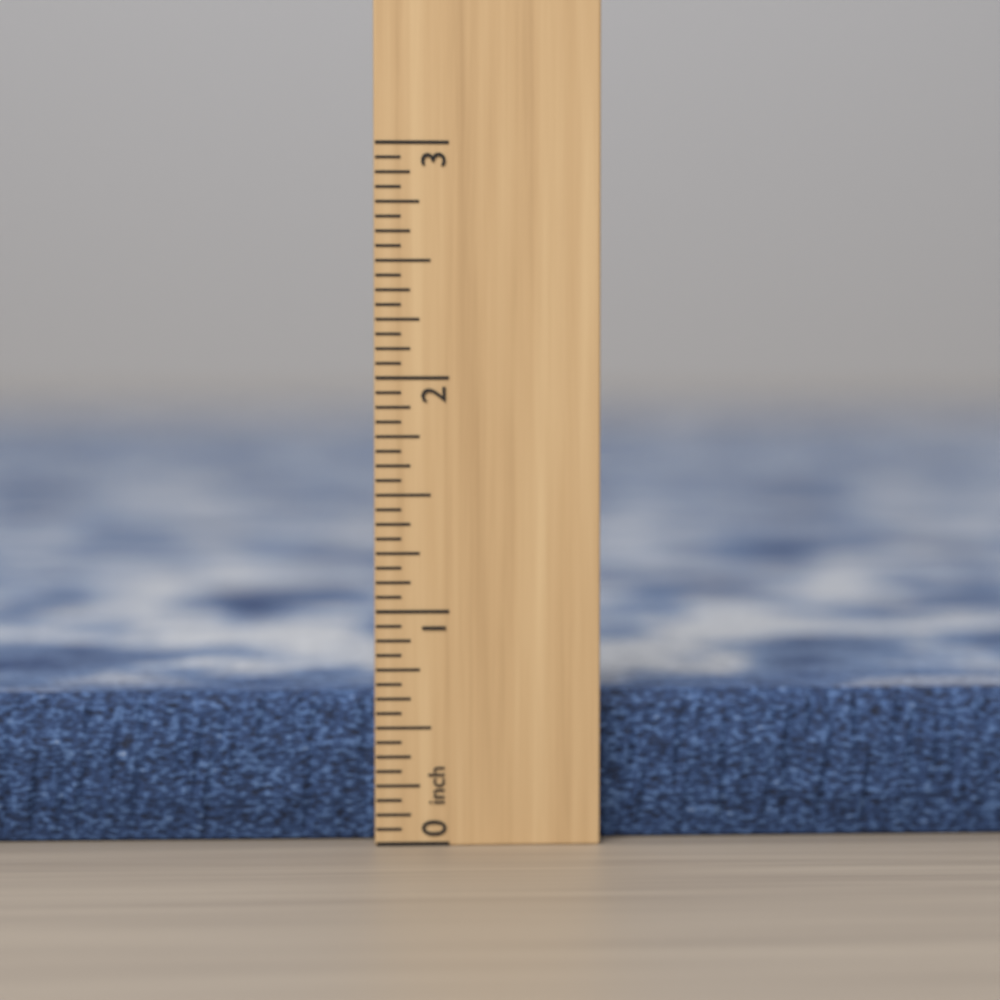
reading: 0.6250 inch
